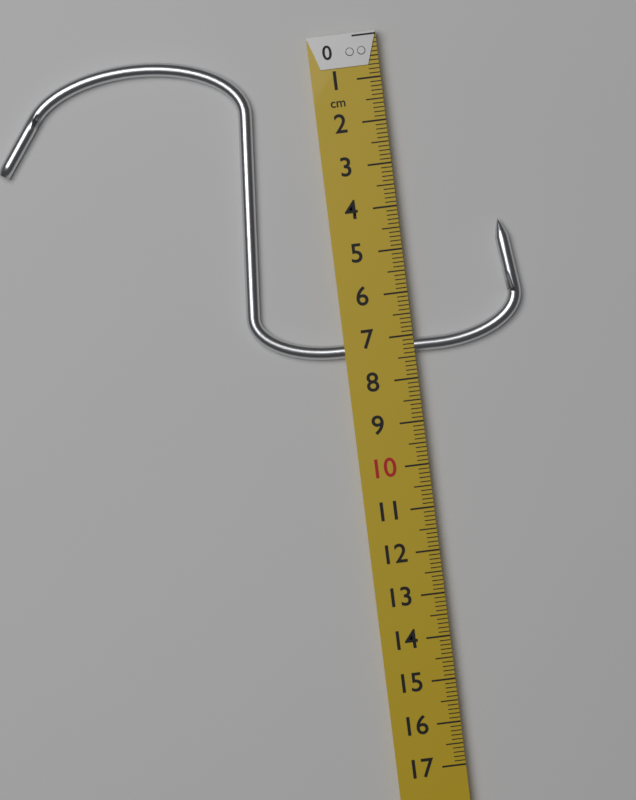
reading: 7.4 cm
